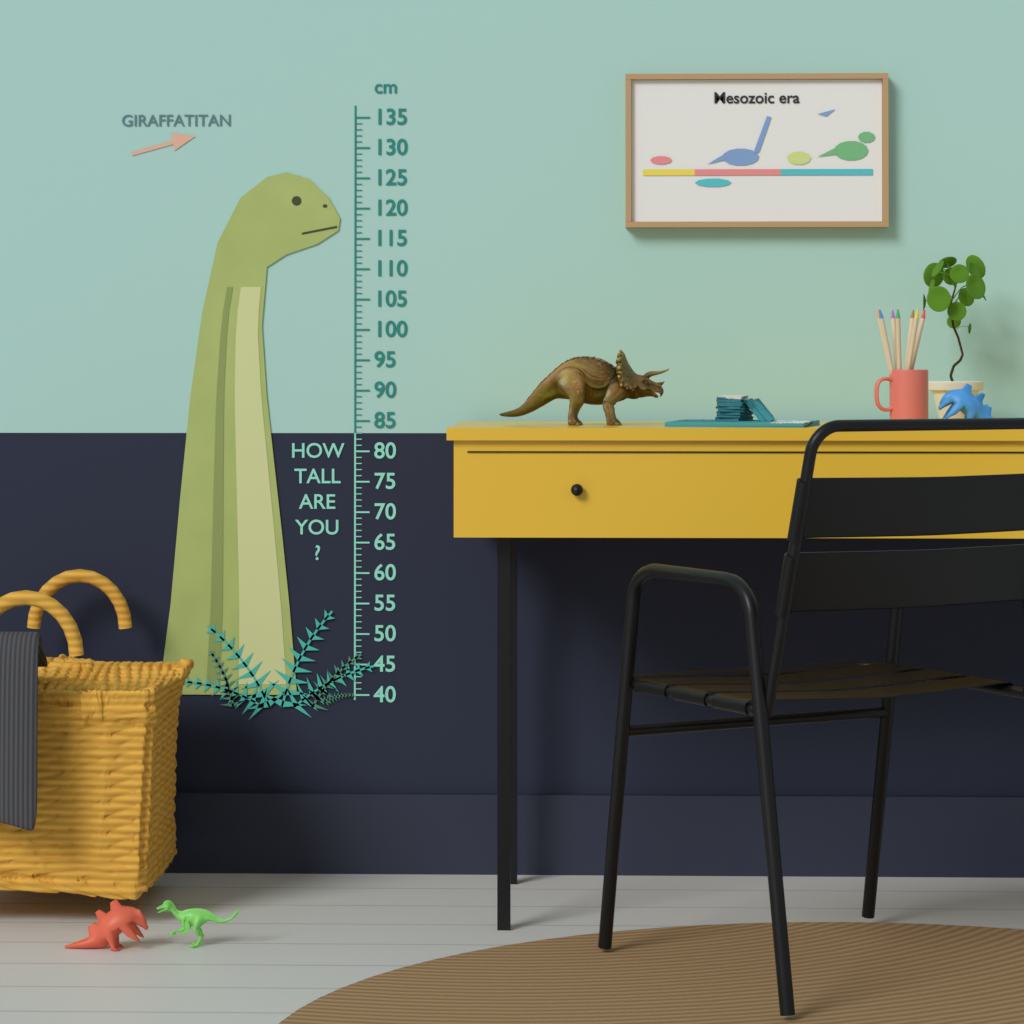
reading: 126 cm
